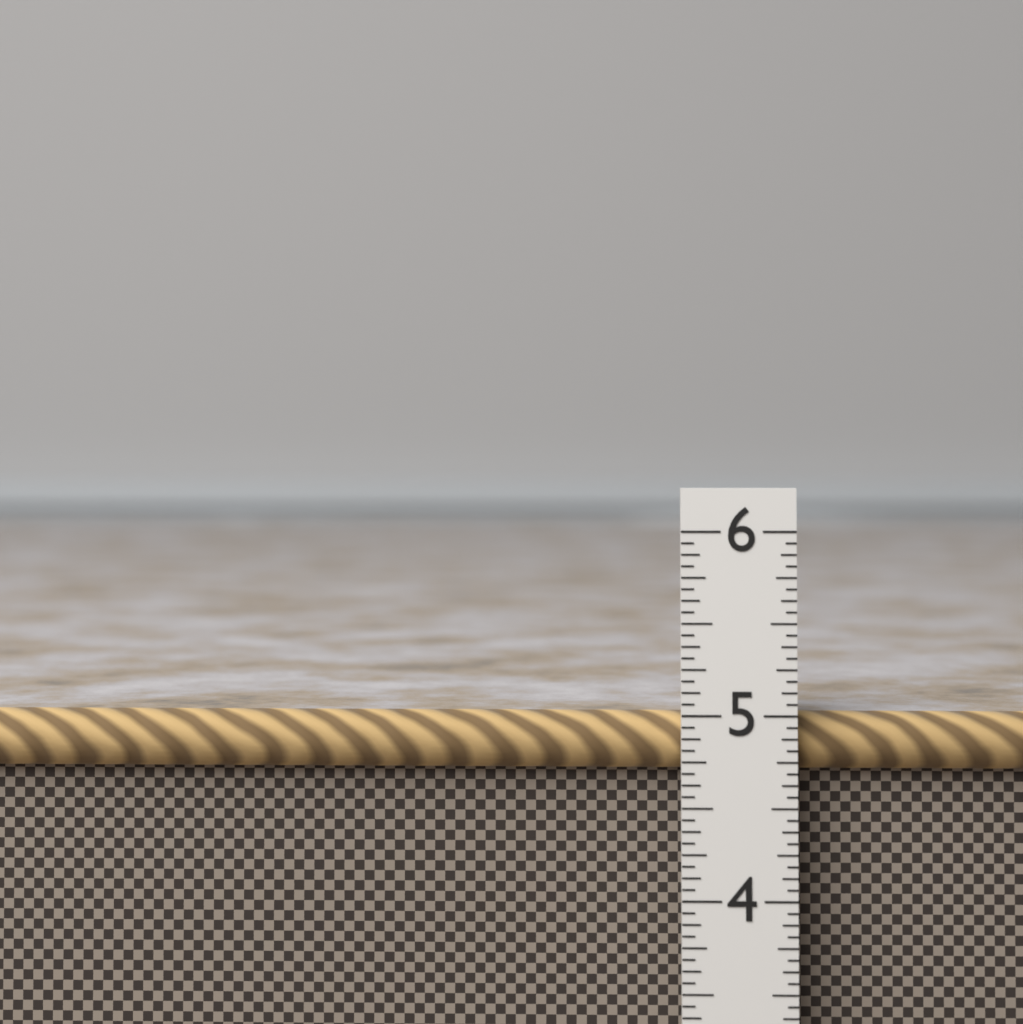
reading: 5.0000 in
